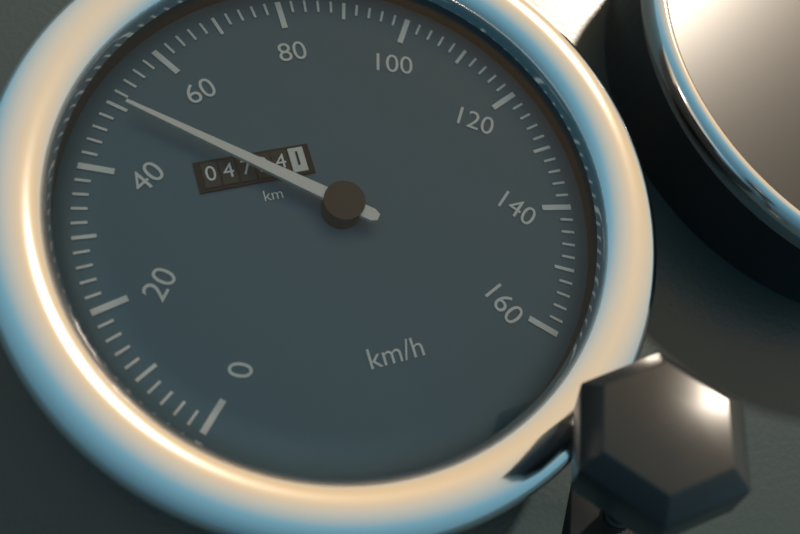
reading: 50 km/h
